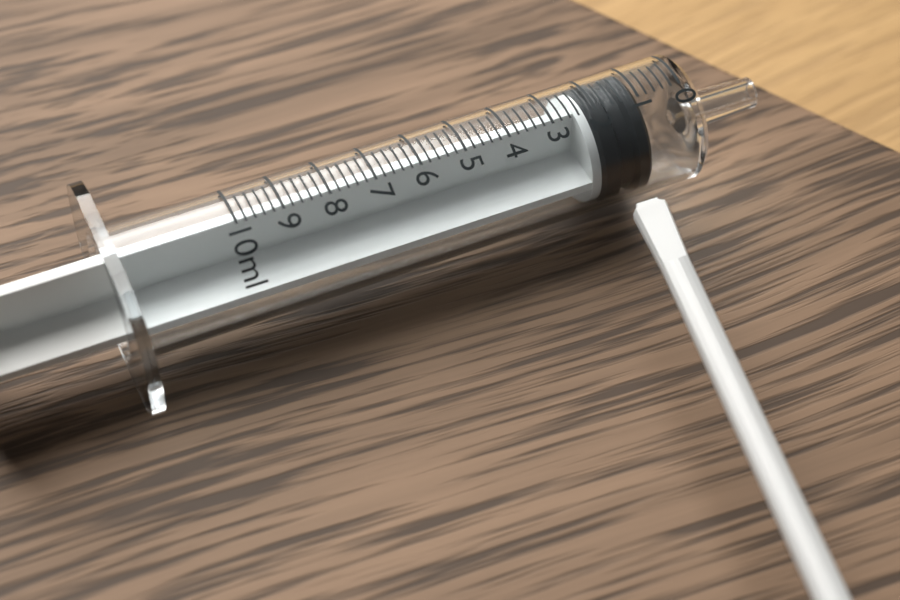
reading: 1.0 ml
